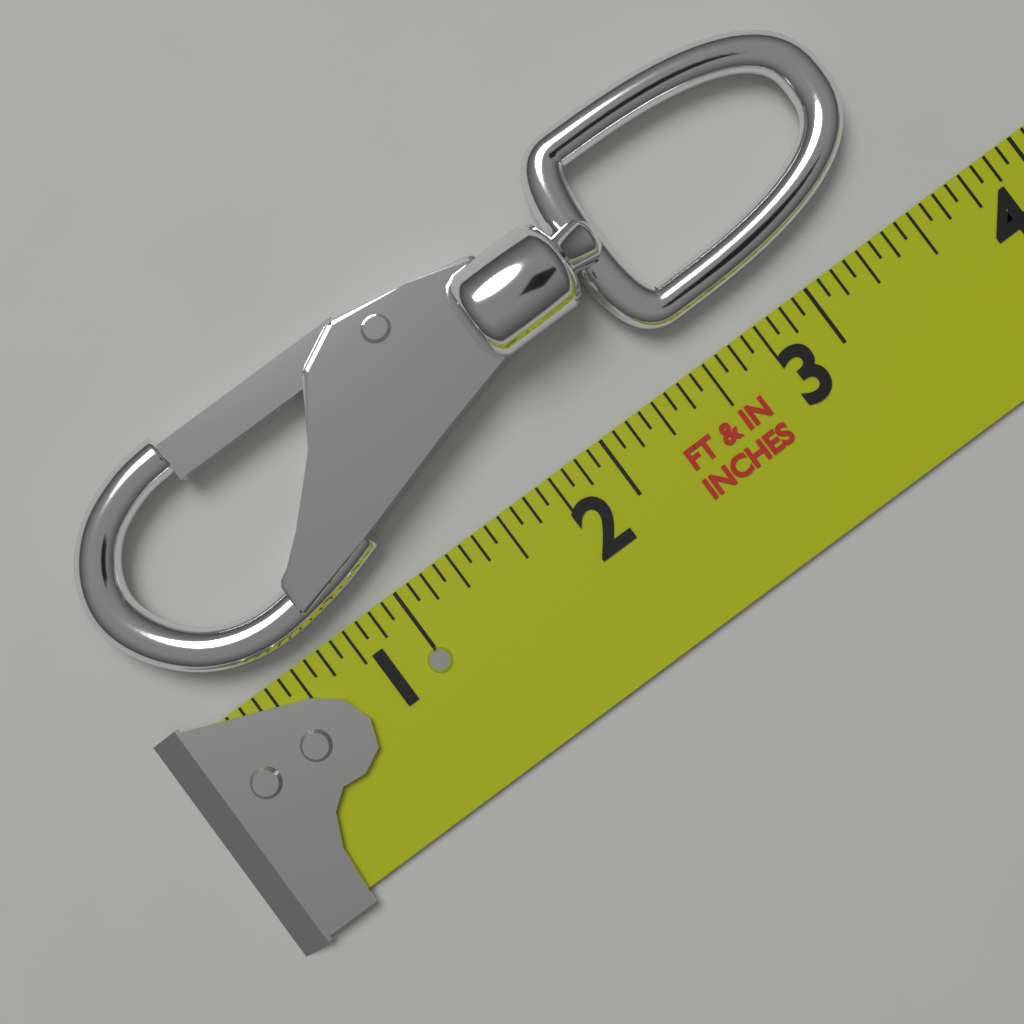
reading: 3.5625 in
